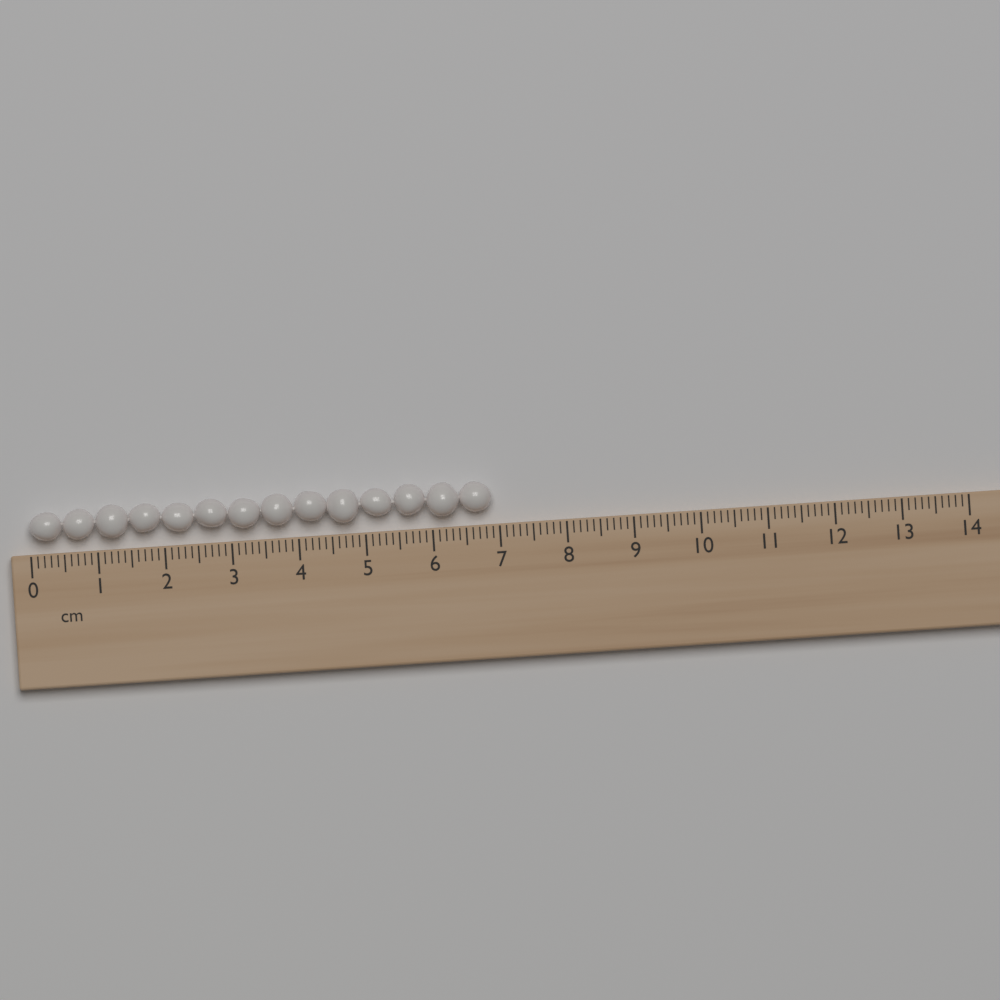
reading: 6.9 cm
